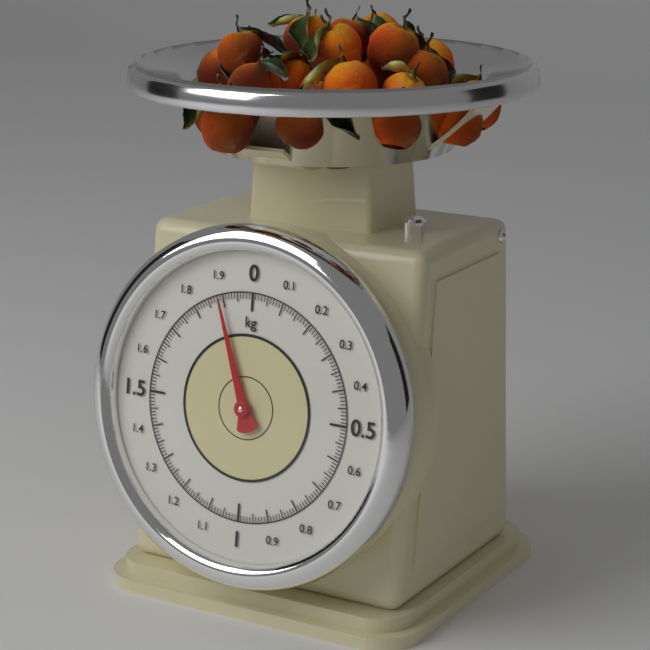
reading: 1.89 kg
